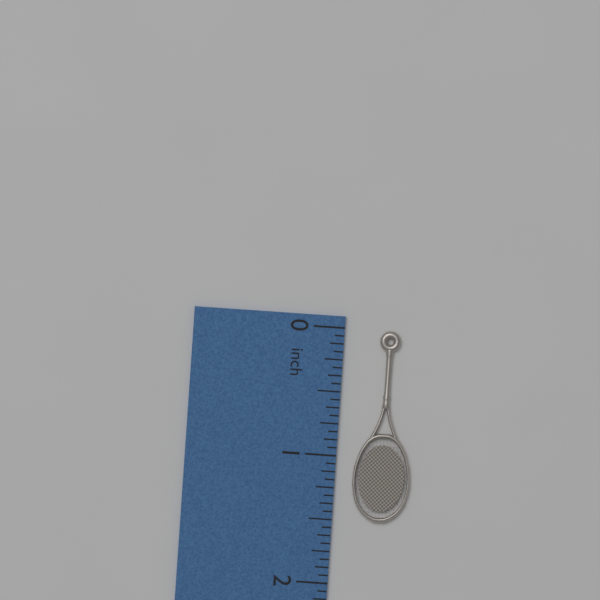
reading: 1.5000 inch
